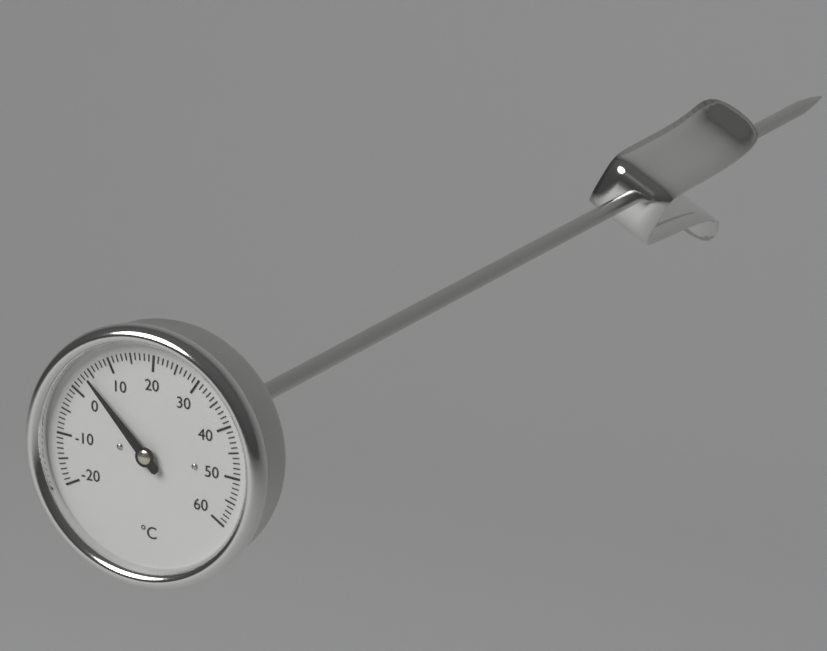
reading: 4 °C
